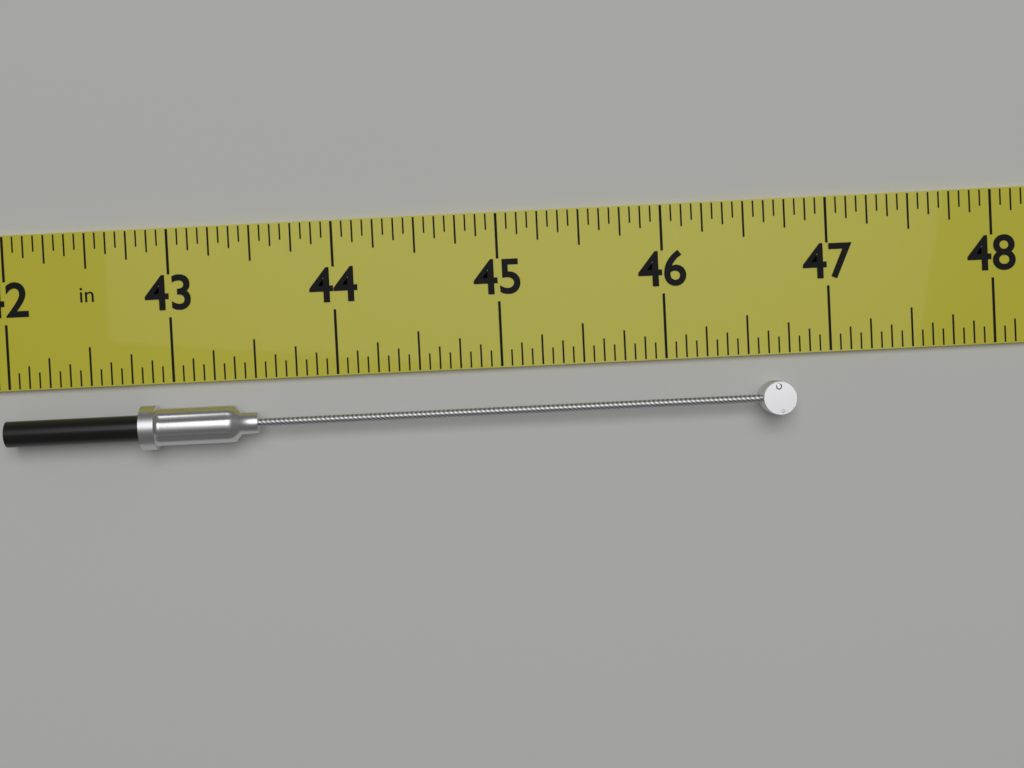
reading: 46.7500 in
